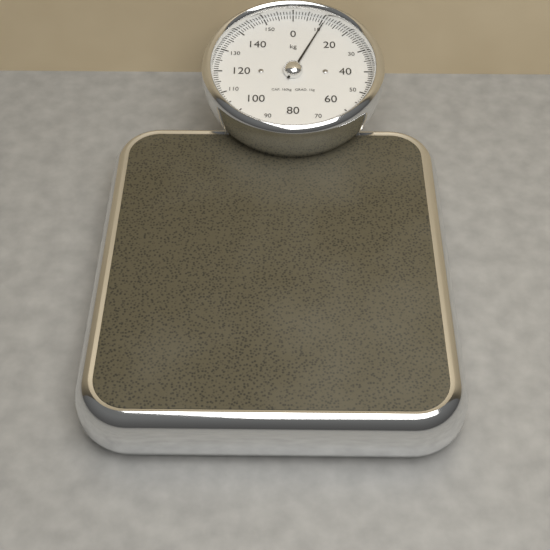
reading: 11 kg
